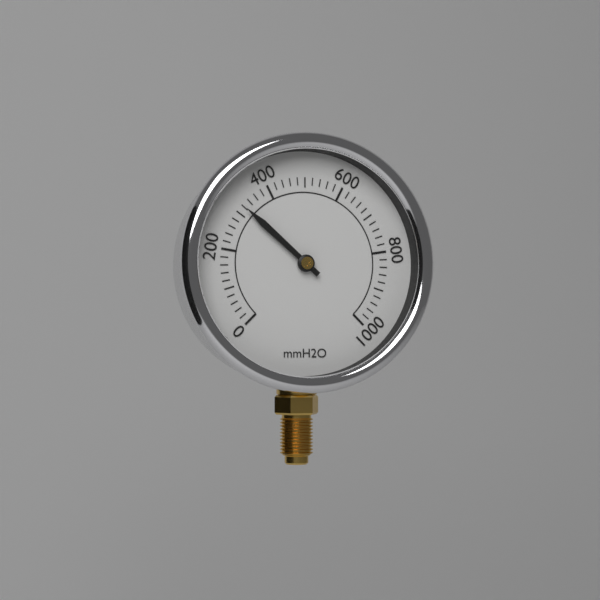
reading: 320 mmH2O
